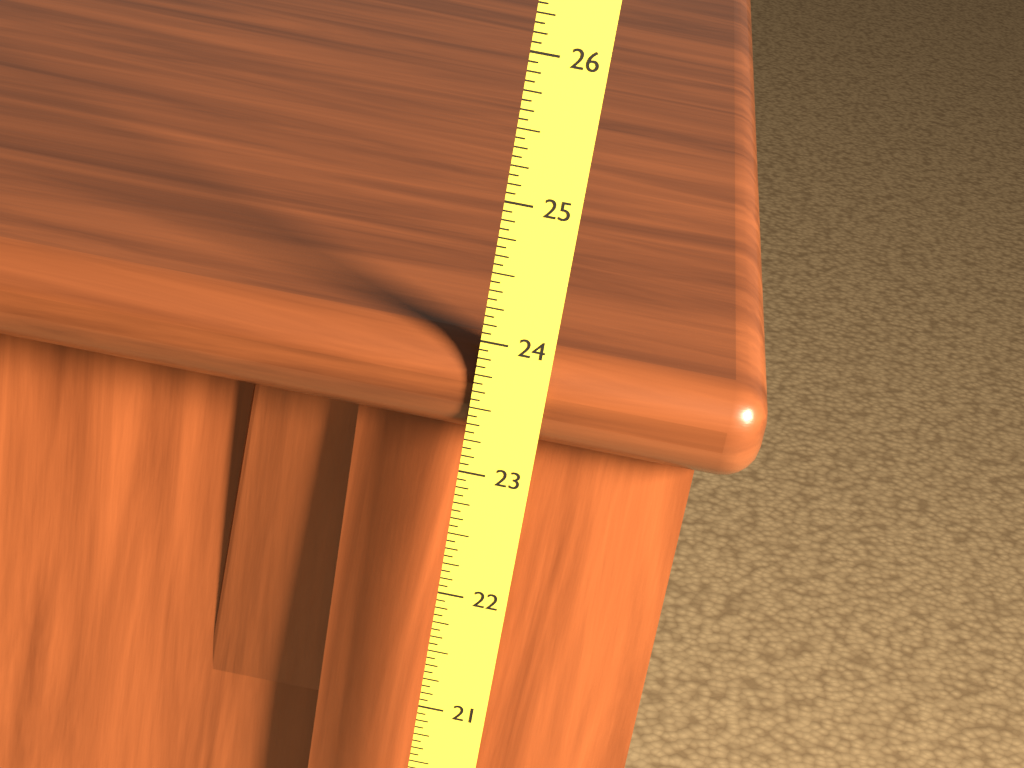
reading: 23.9375 (no unit)
